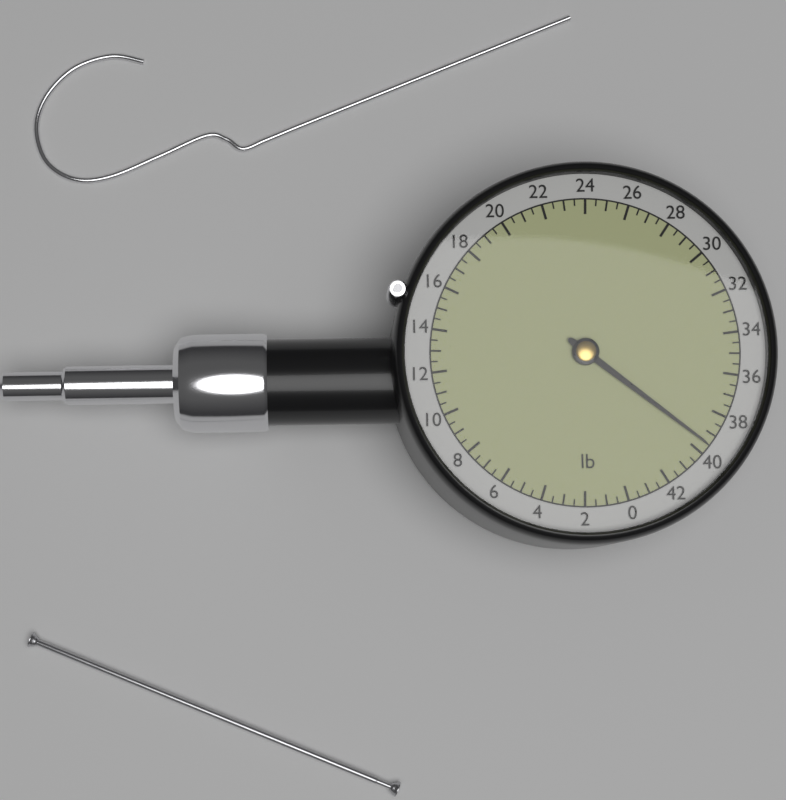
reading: 39.5 lb
